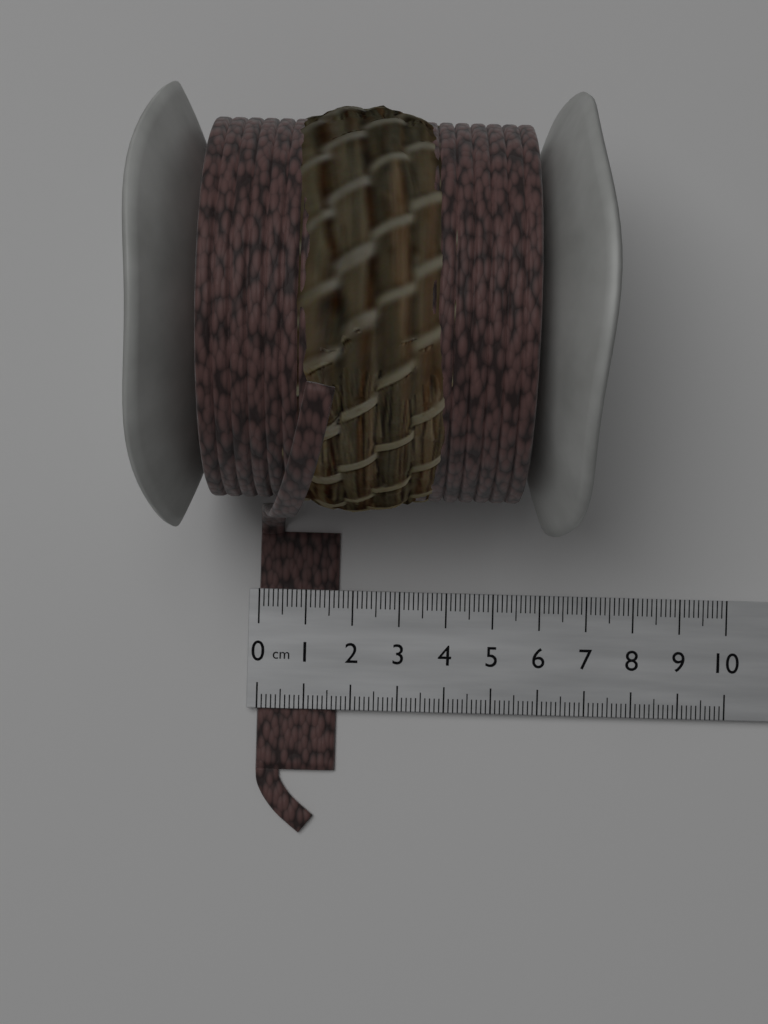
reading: 1.7 cm
